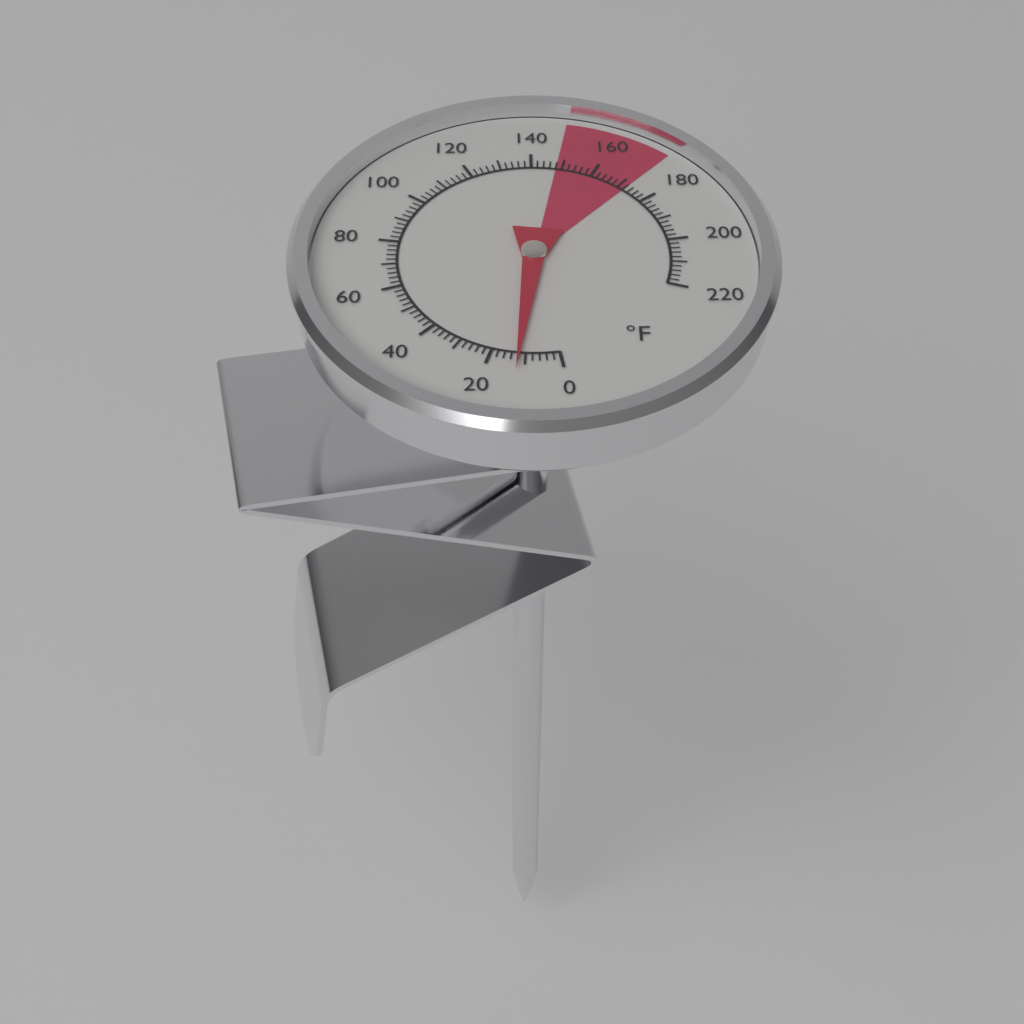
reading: 12 °F
